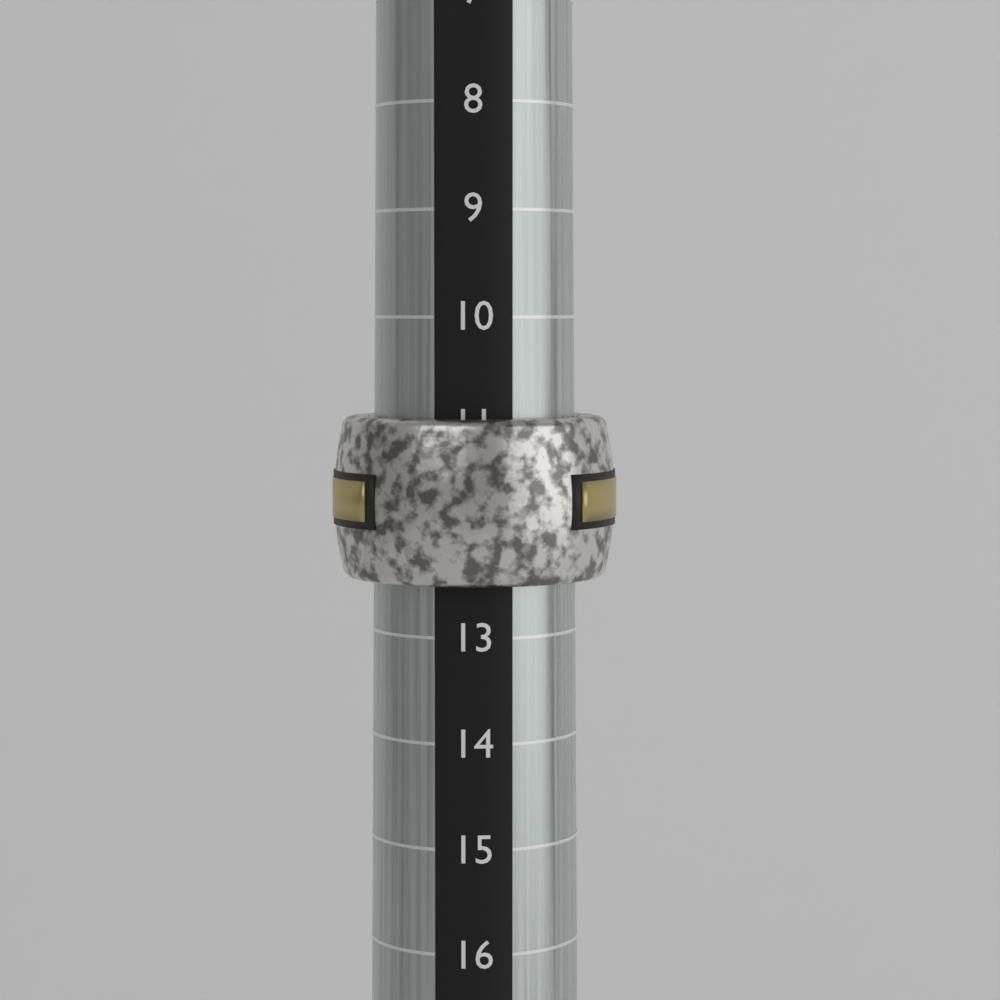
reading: 12.5 (no unit)
